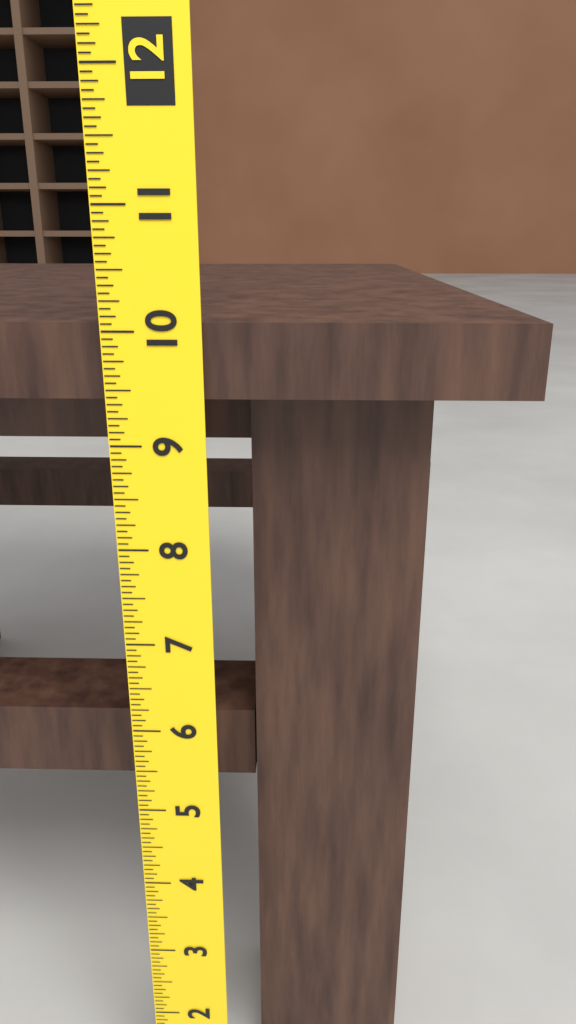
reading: 10.0625 (no unit)
